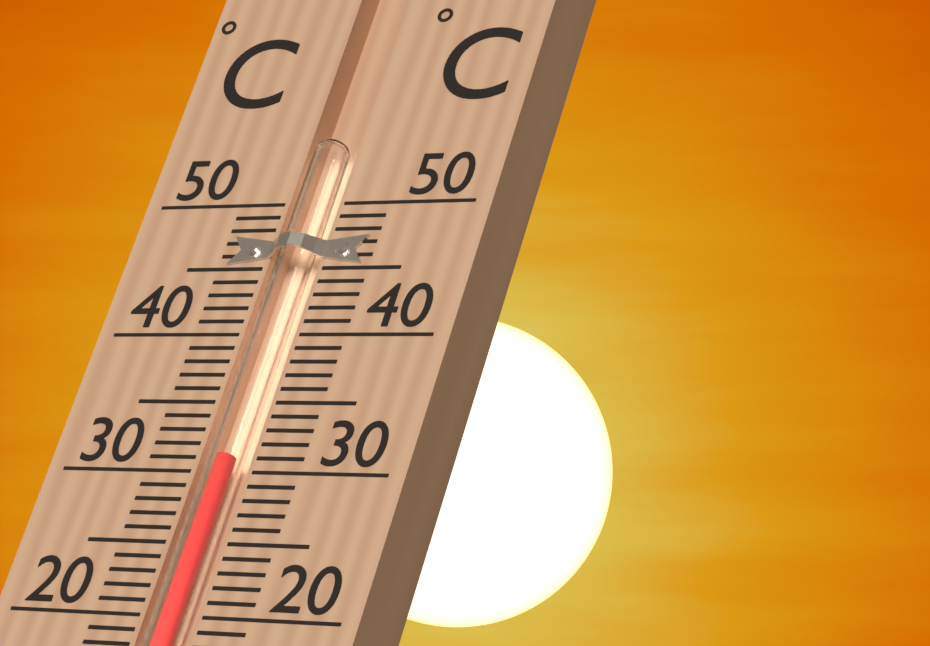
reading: 31 °C
